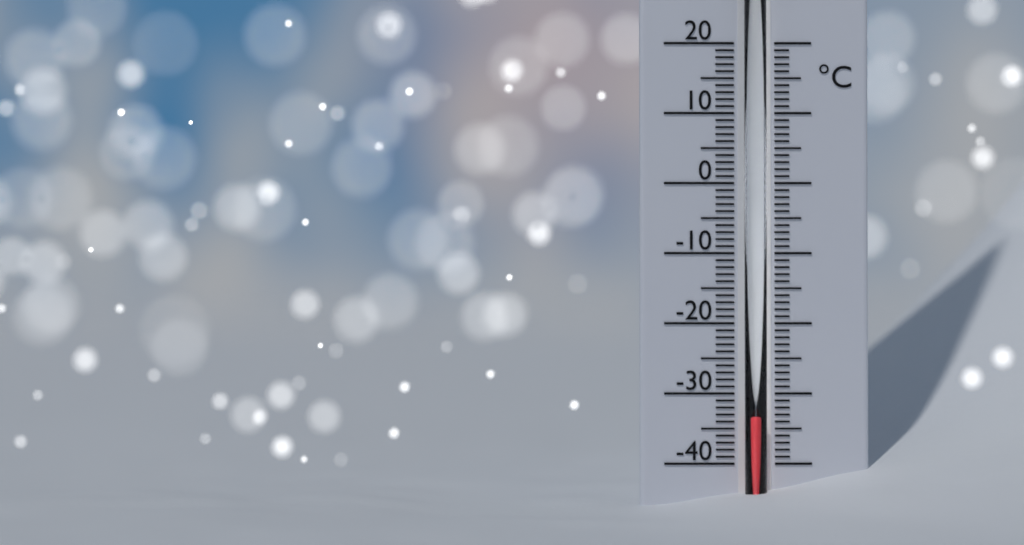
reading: -33 °C
